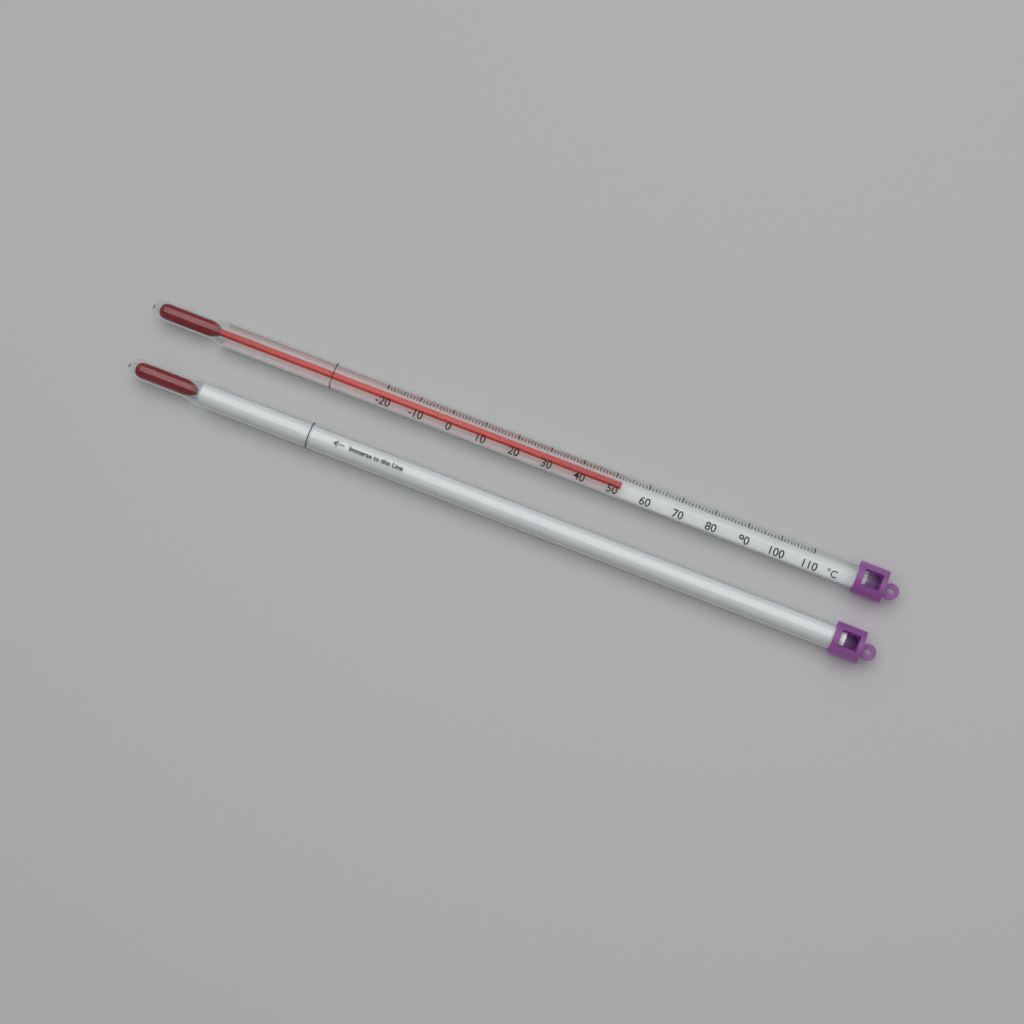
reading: 52 °C
